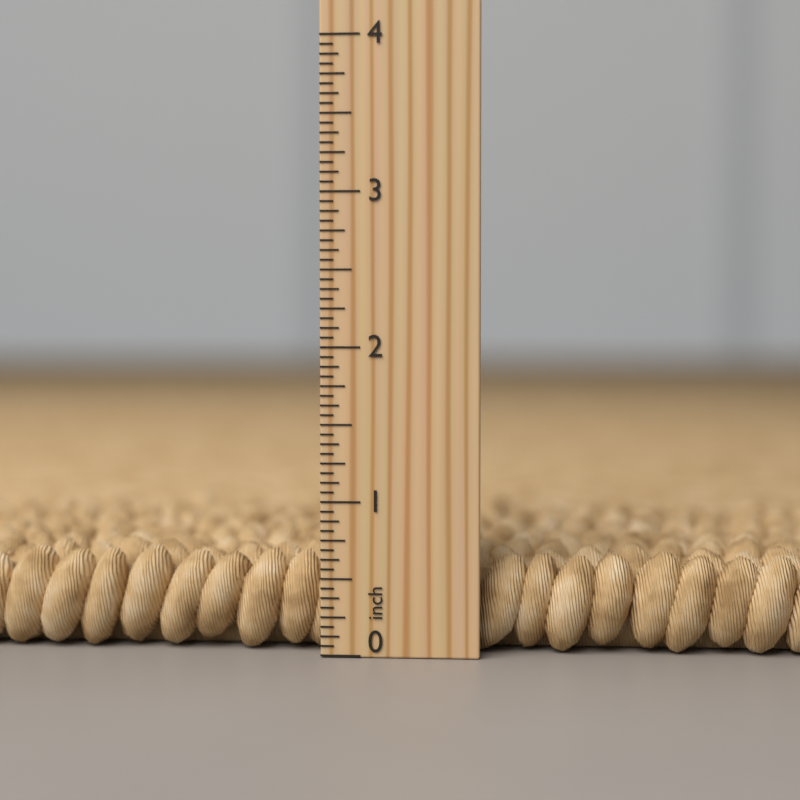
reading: 0.6875 inch
